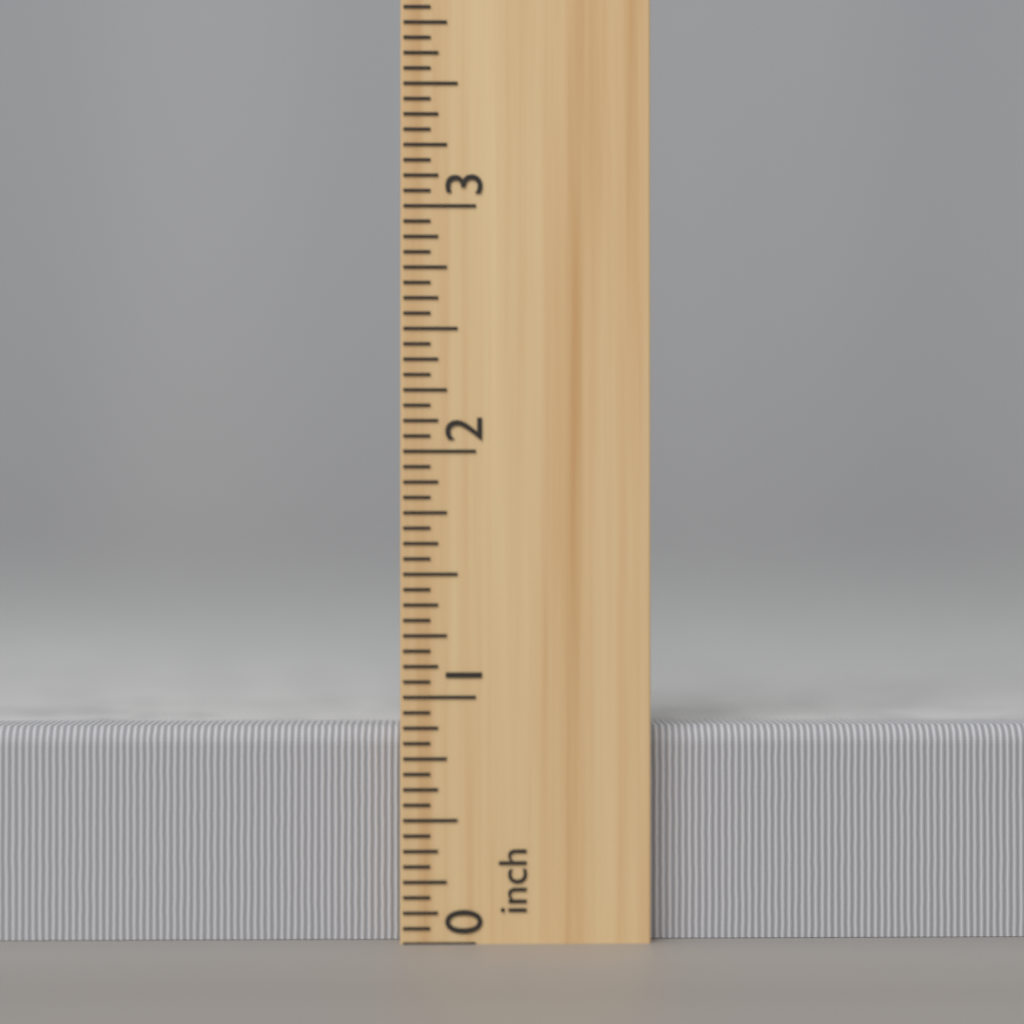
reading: 0.8750 inch
